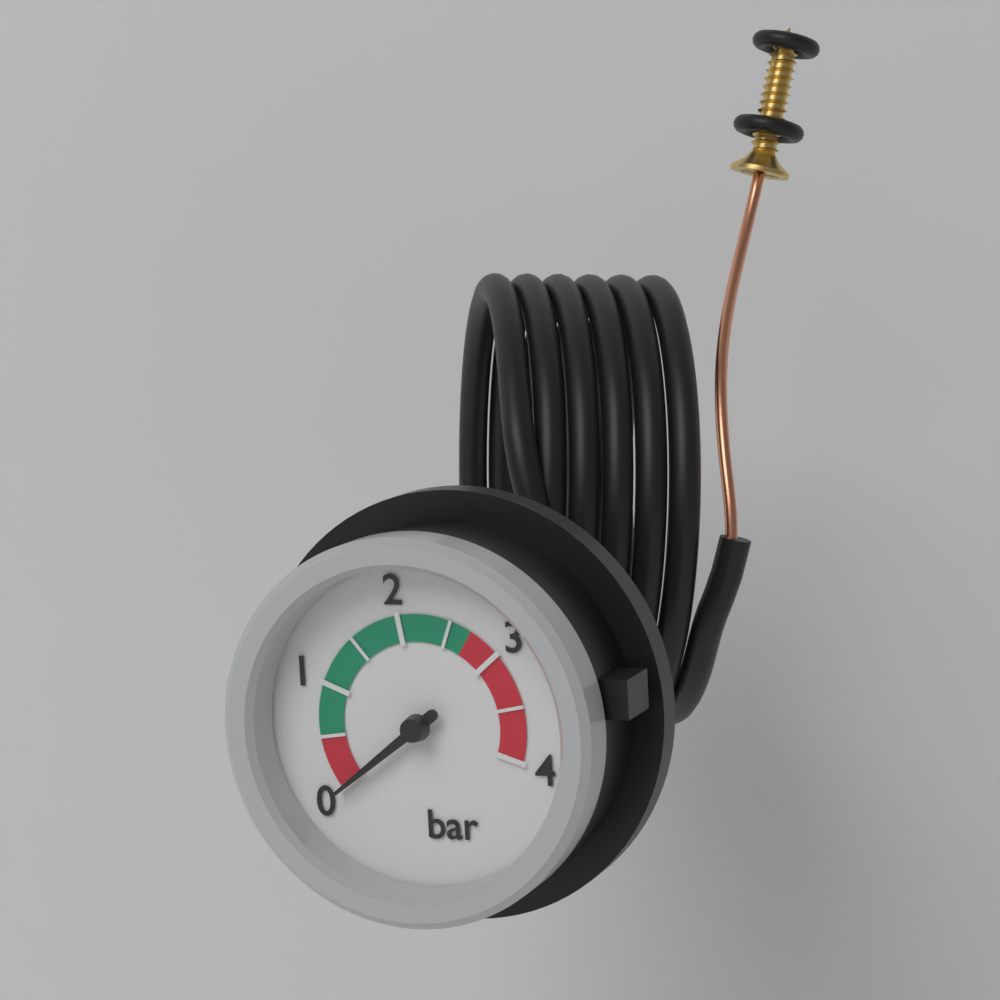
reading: 0.0 bar
